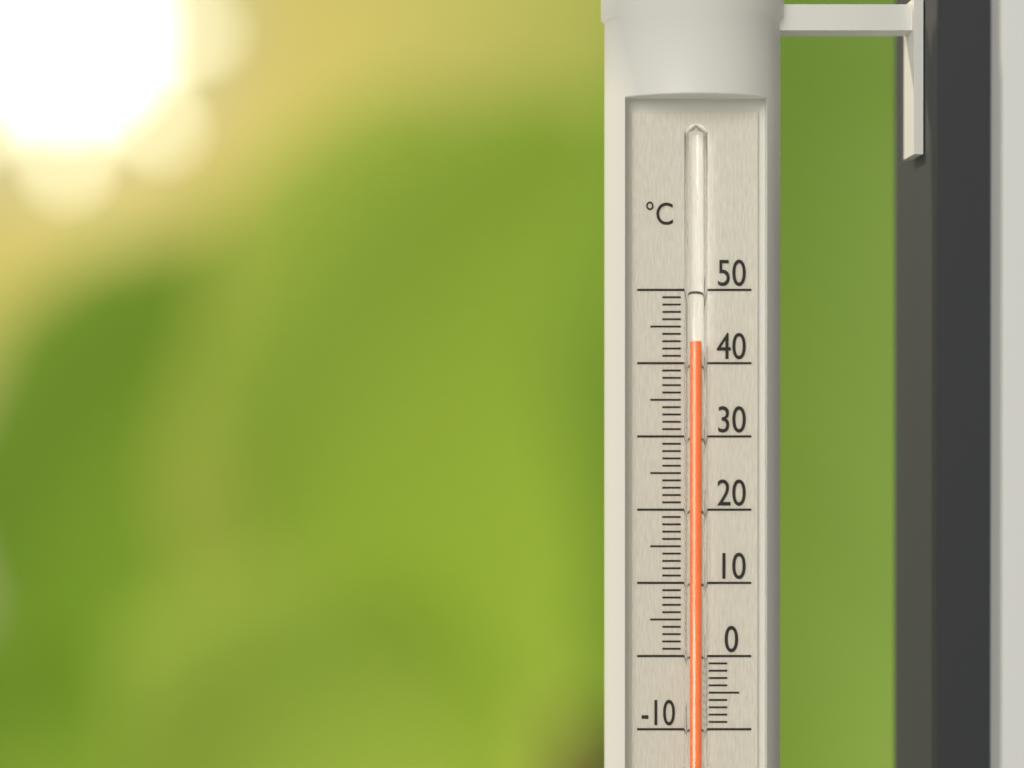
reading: 43 °C
